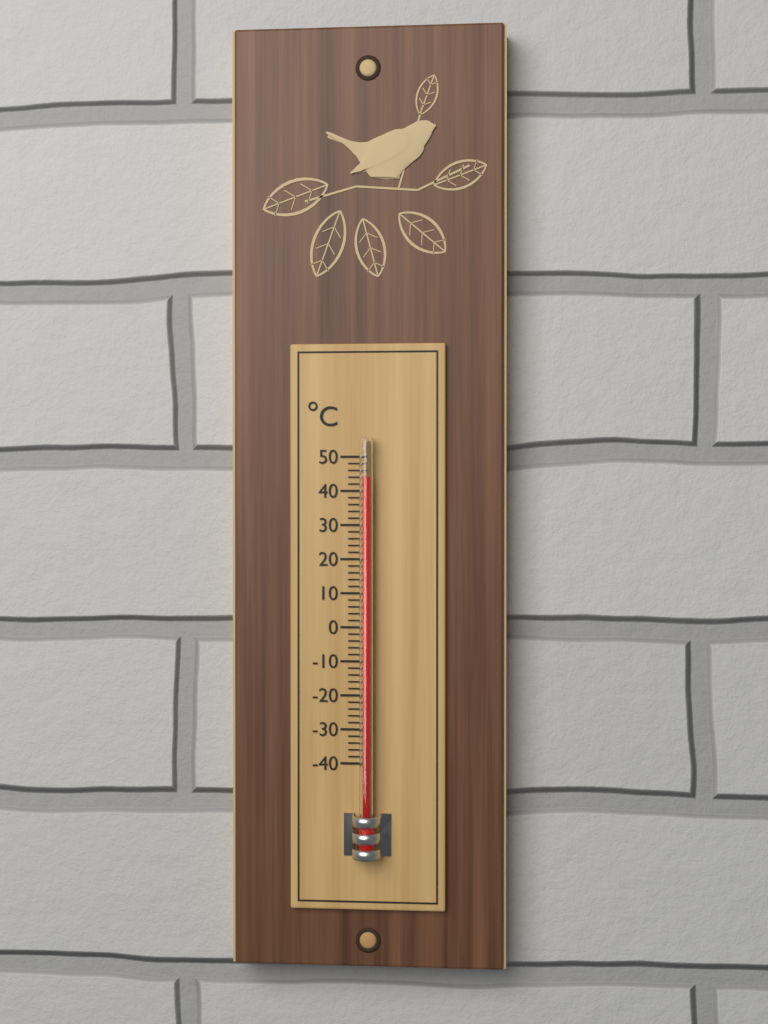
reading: 44 °C
